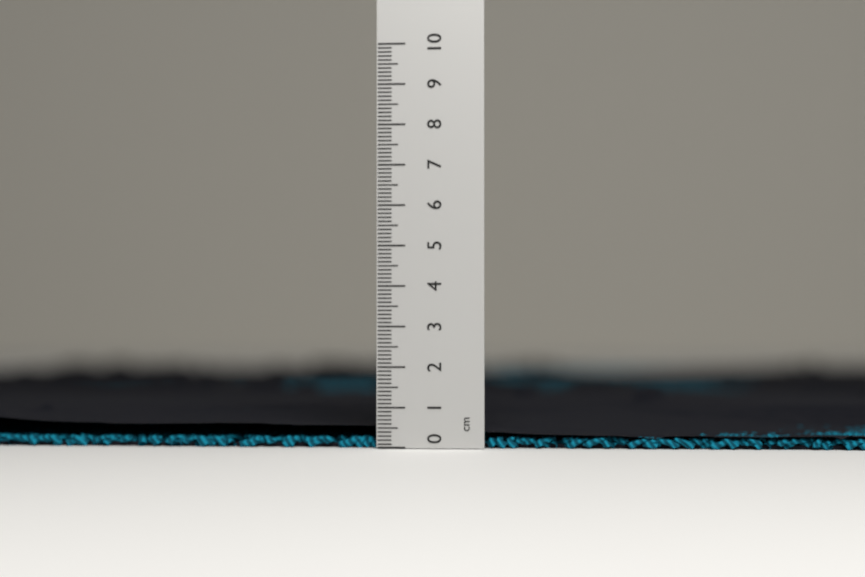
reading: 0.3 cm
